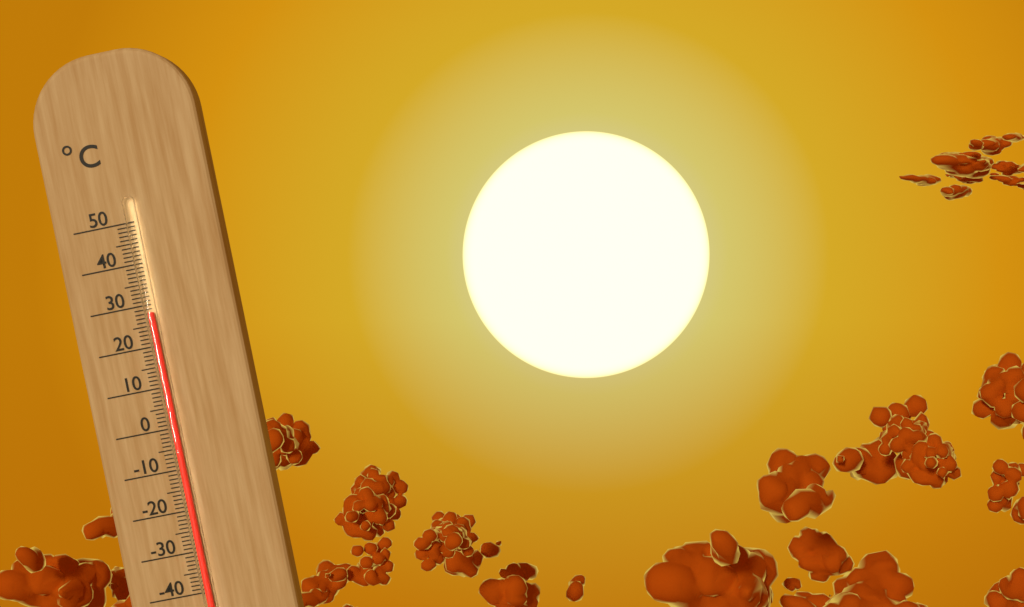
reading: 28 °C
